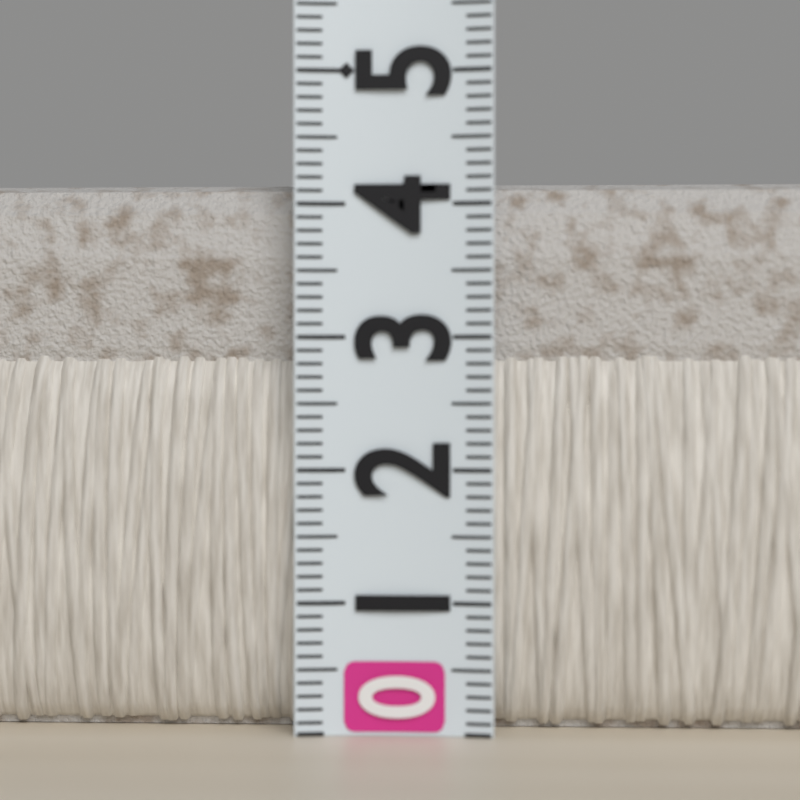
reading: 4.2 (no unit)
